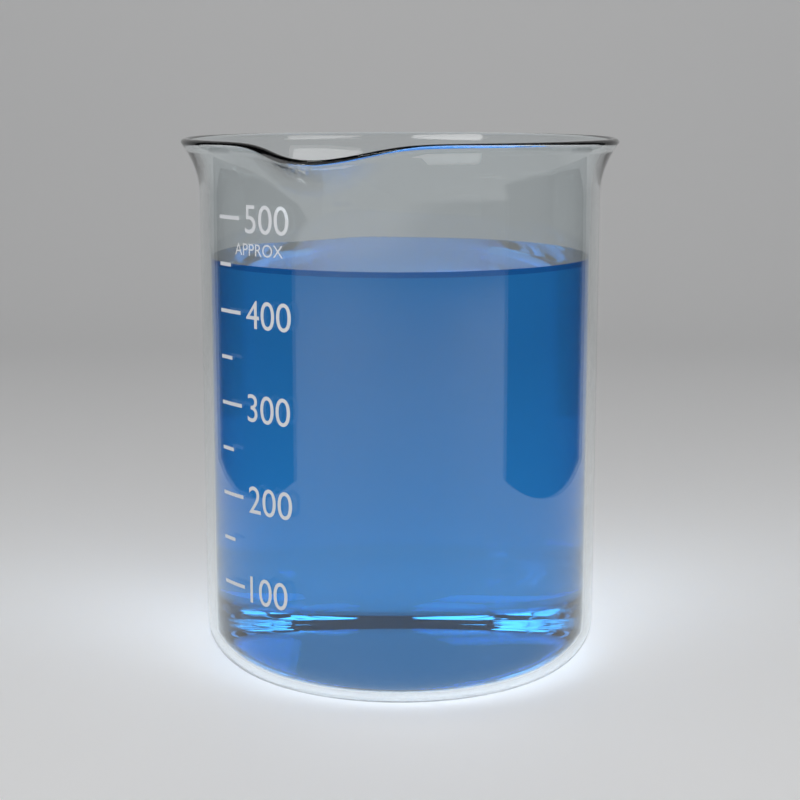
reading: 450 (no unit)
